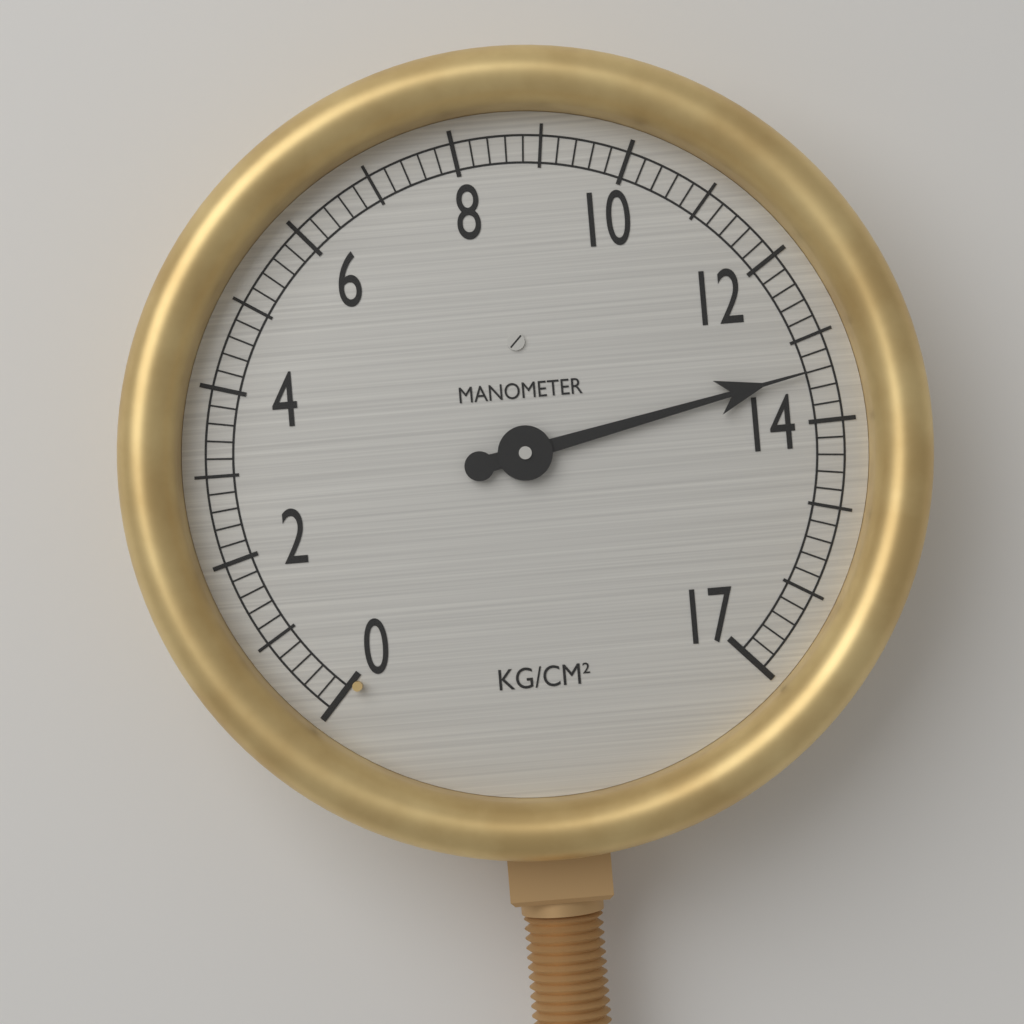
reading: 13.4 kg/cm²
